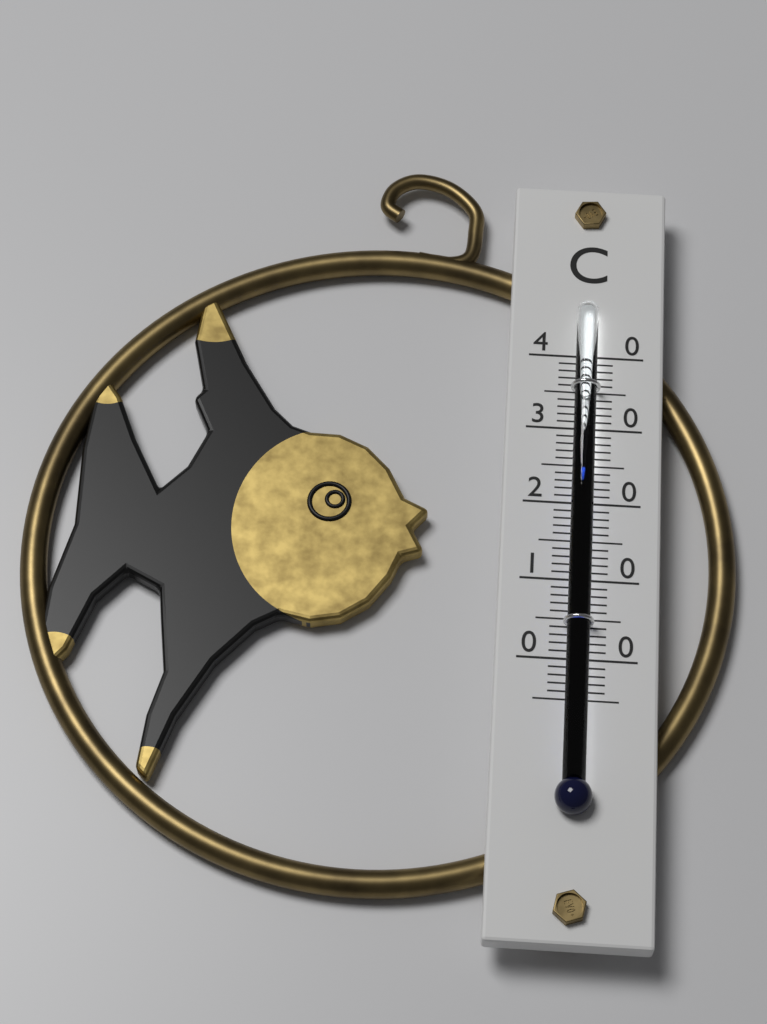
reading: 24 °C
